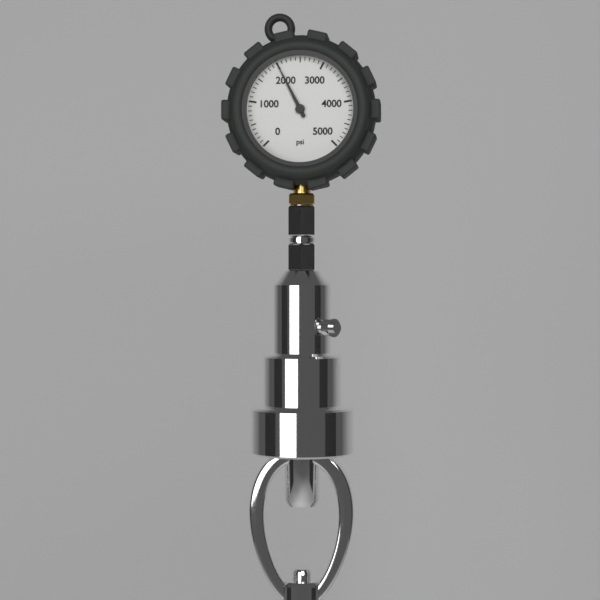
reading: 2000 psi
